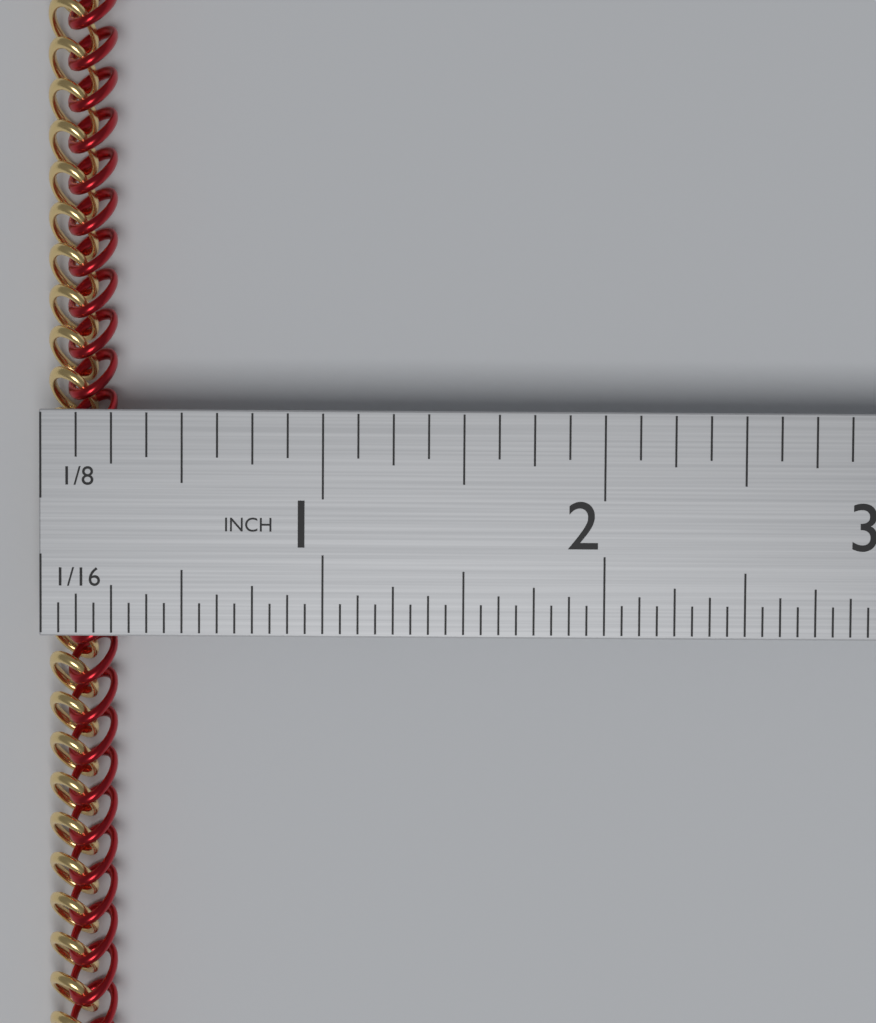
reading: 0.2500 in
